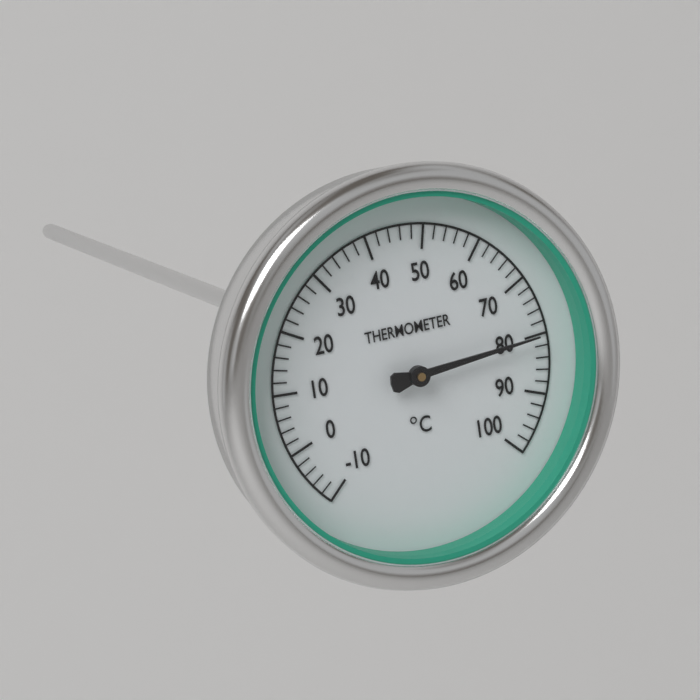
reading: 80 °C
